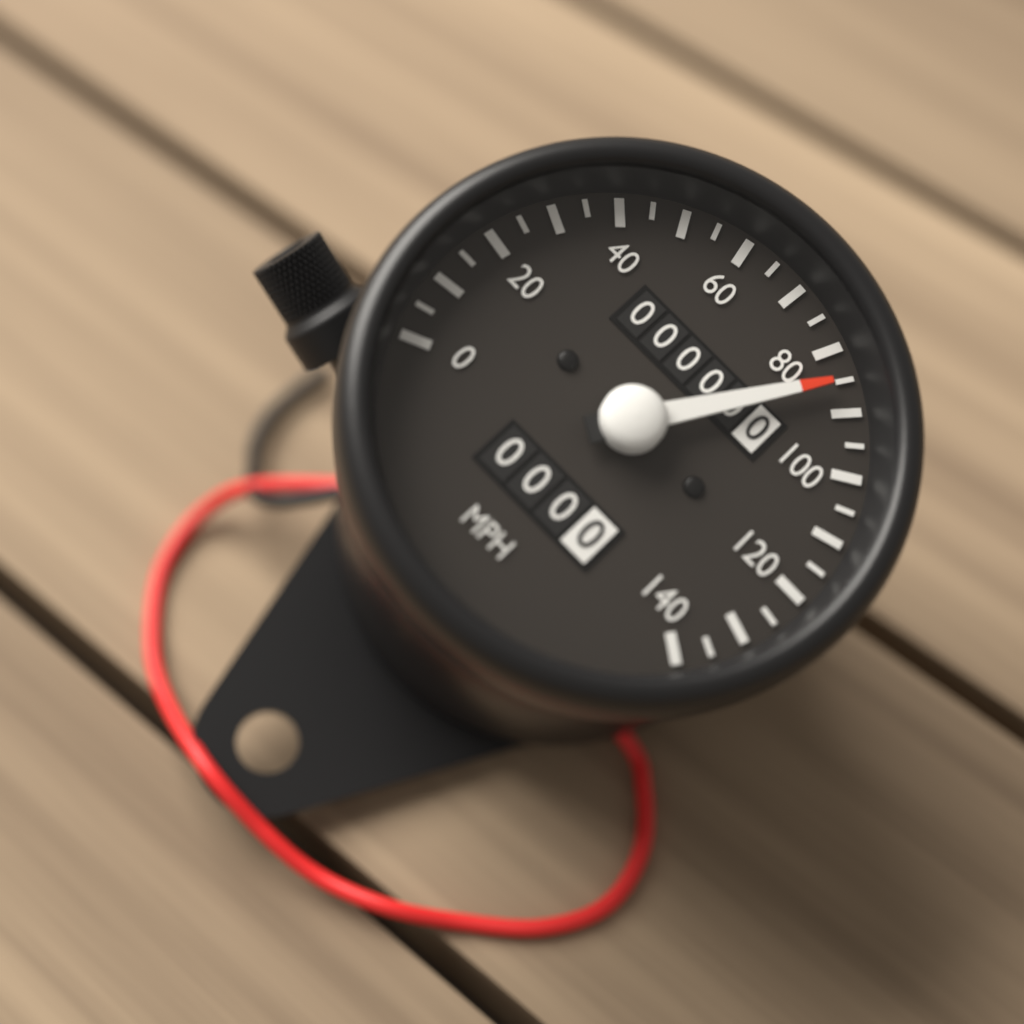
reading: 85 mph
